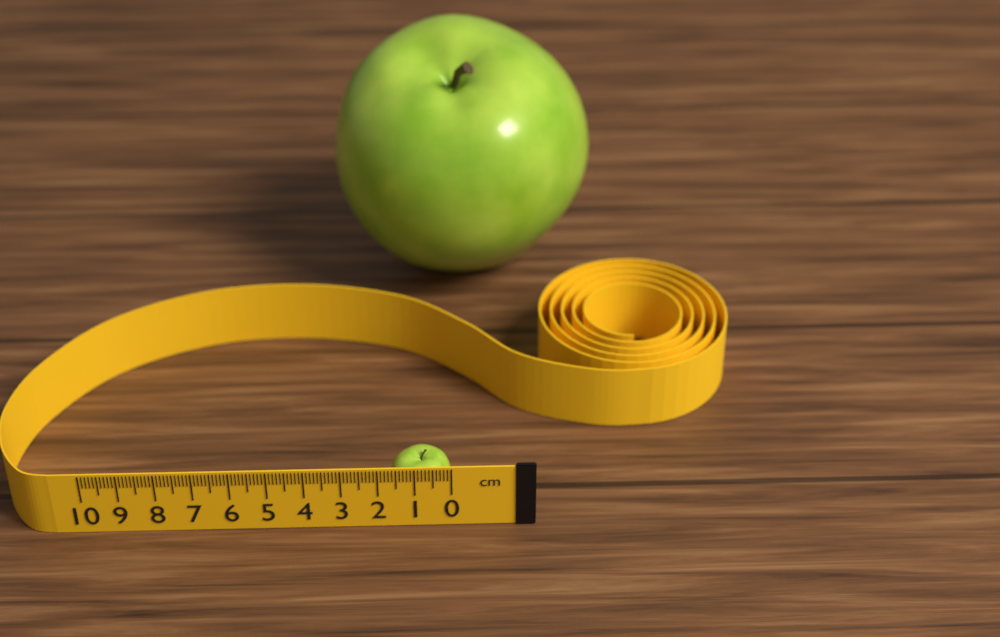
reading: 1.7 cm
